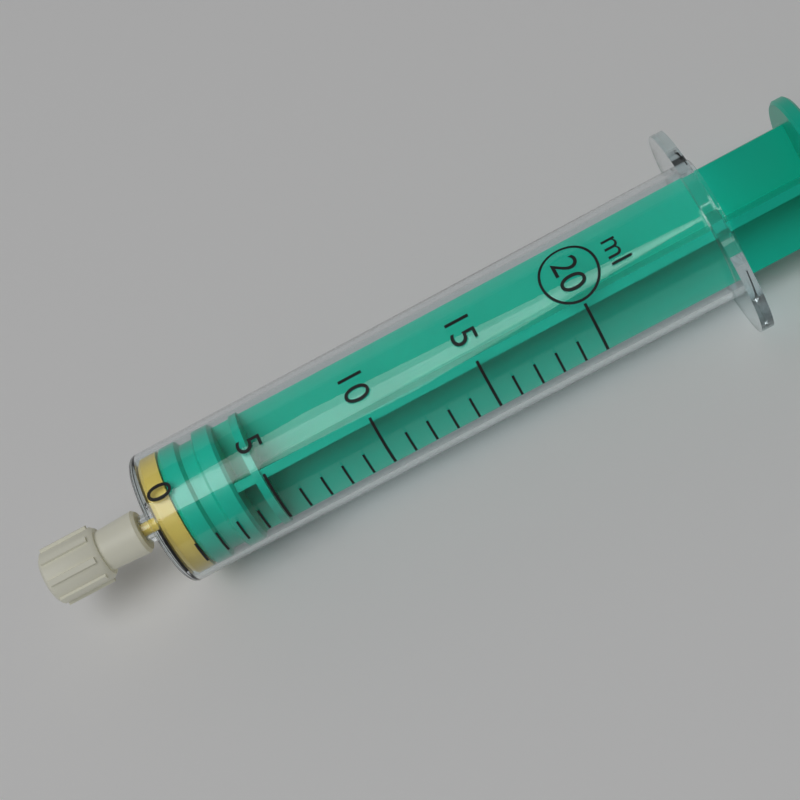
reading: 1 ml
